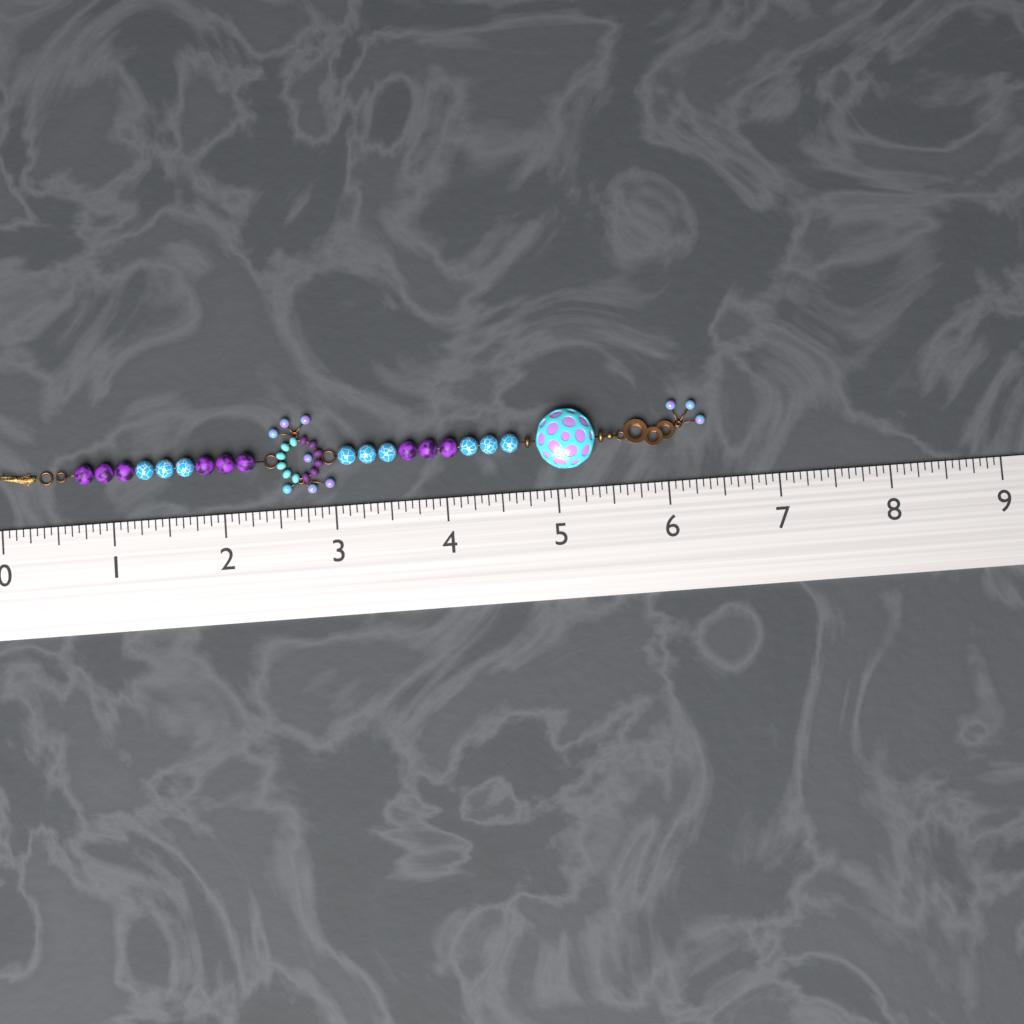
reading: 6.3750 (no unit)
